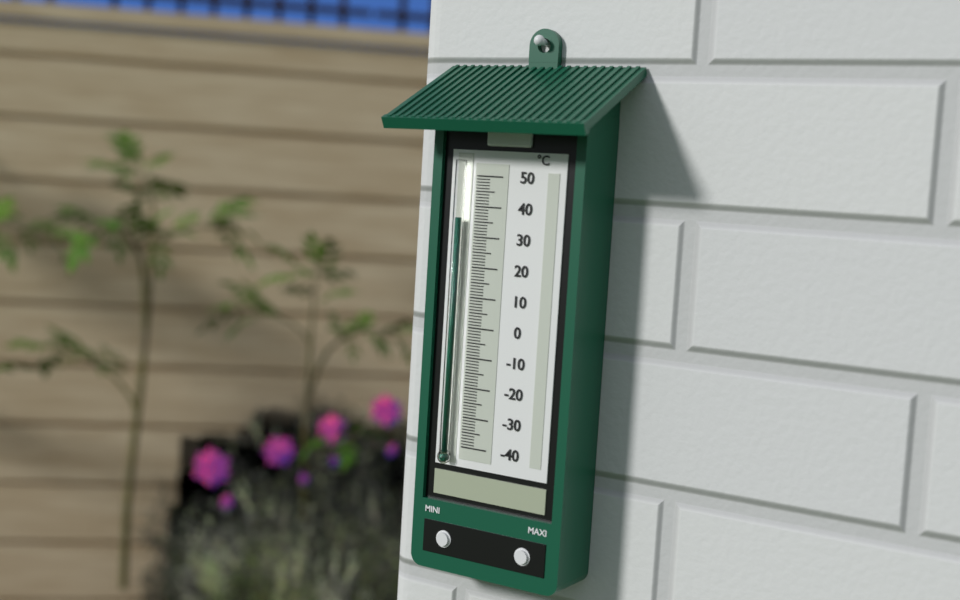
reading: 36 °C
